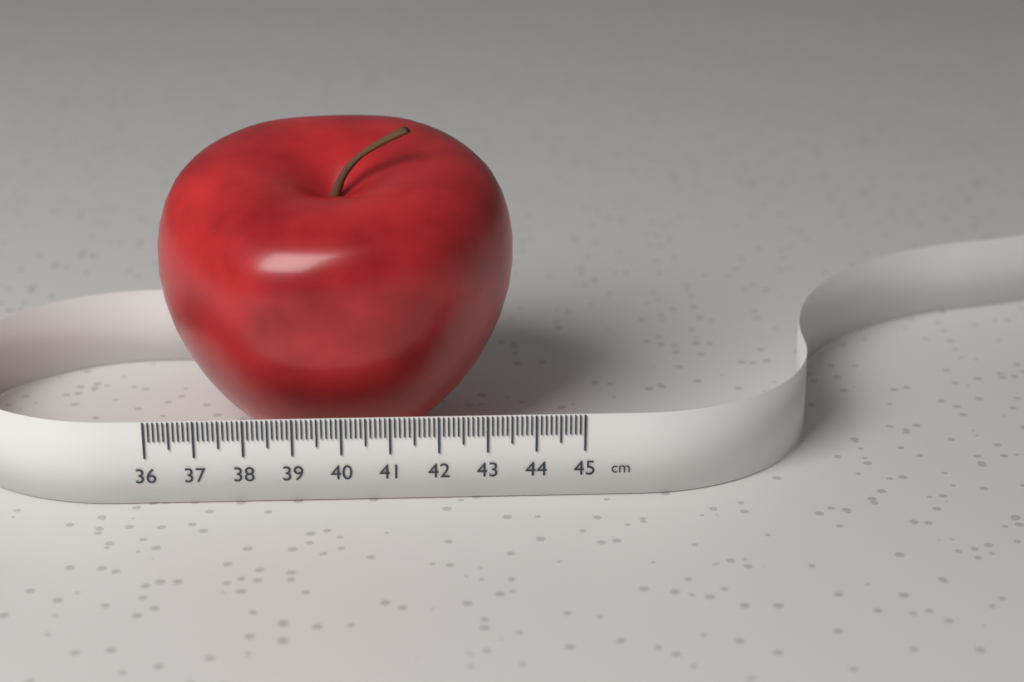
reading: 43.7 cm
